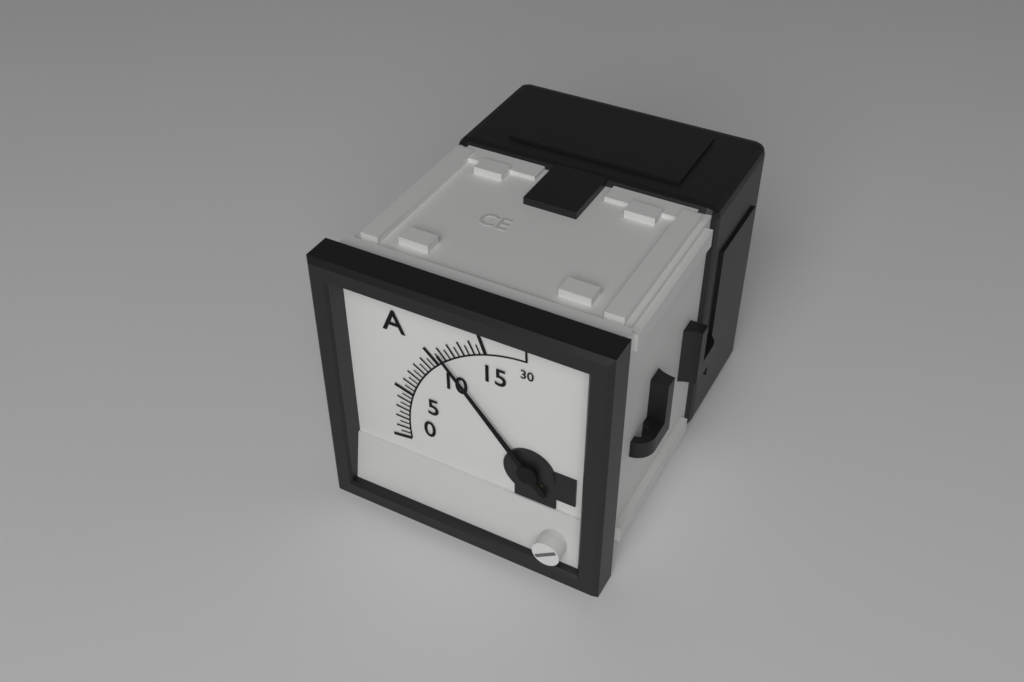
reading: 11.0 A
